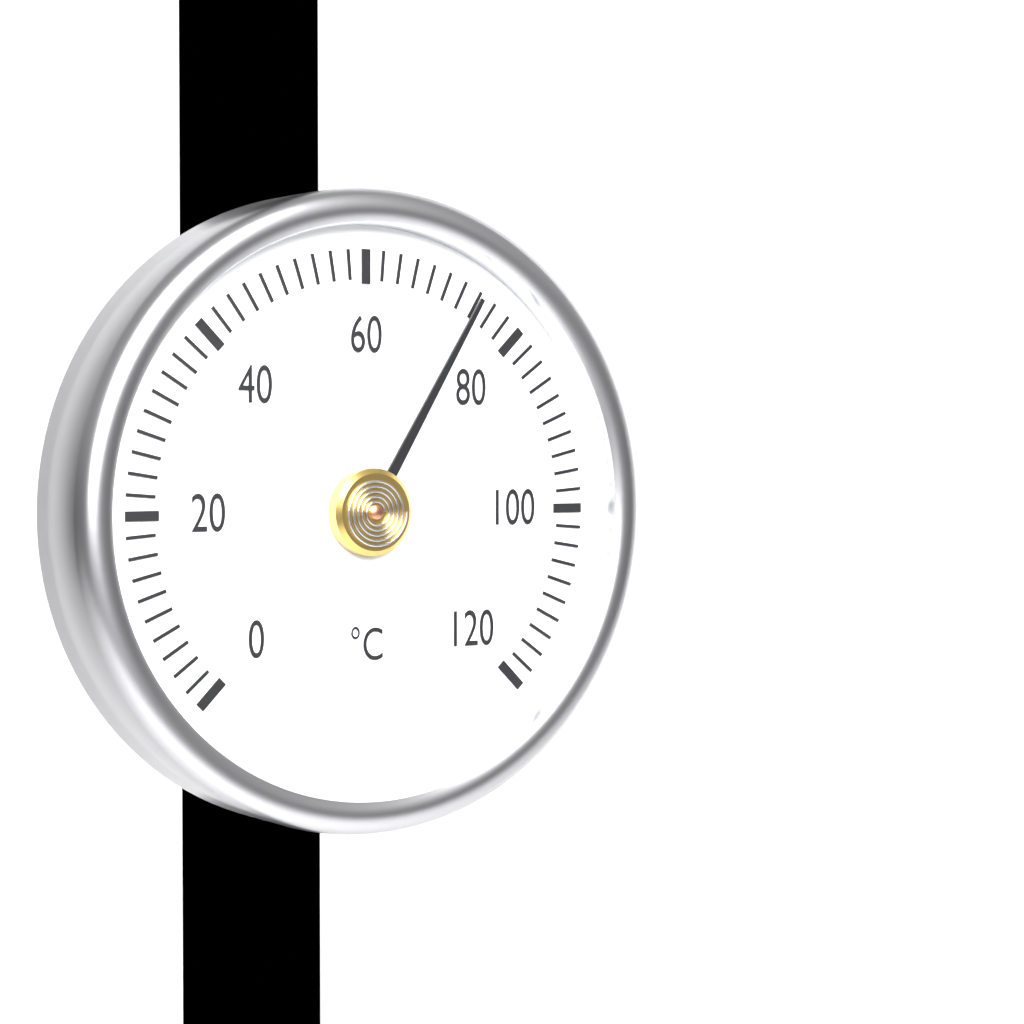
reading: 74 °C
